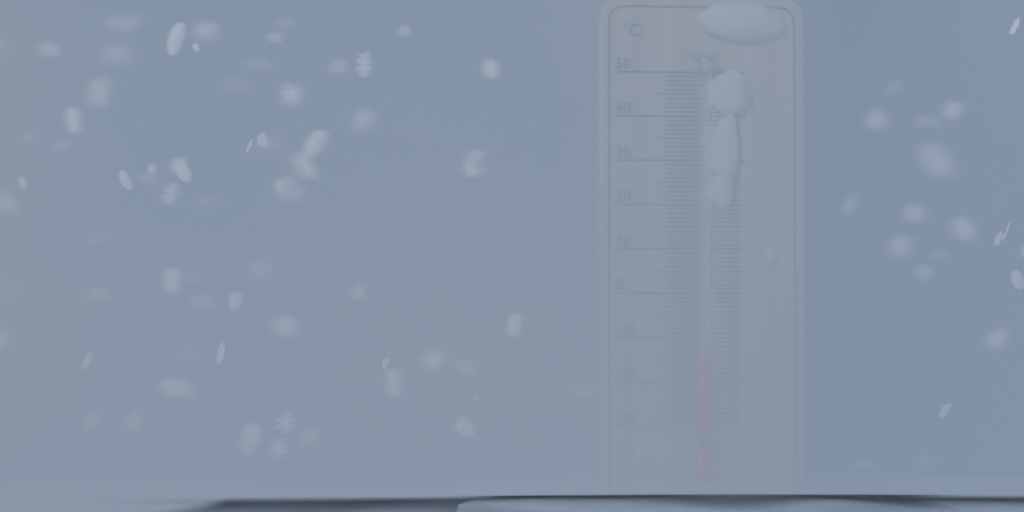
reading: -15 °C
